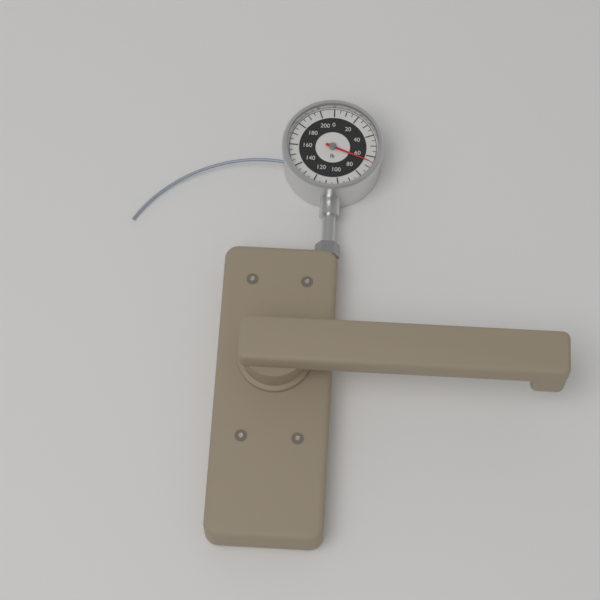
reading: 65 lb
